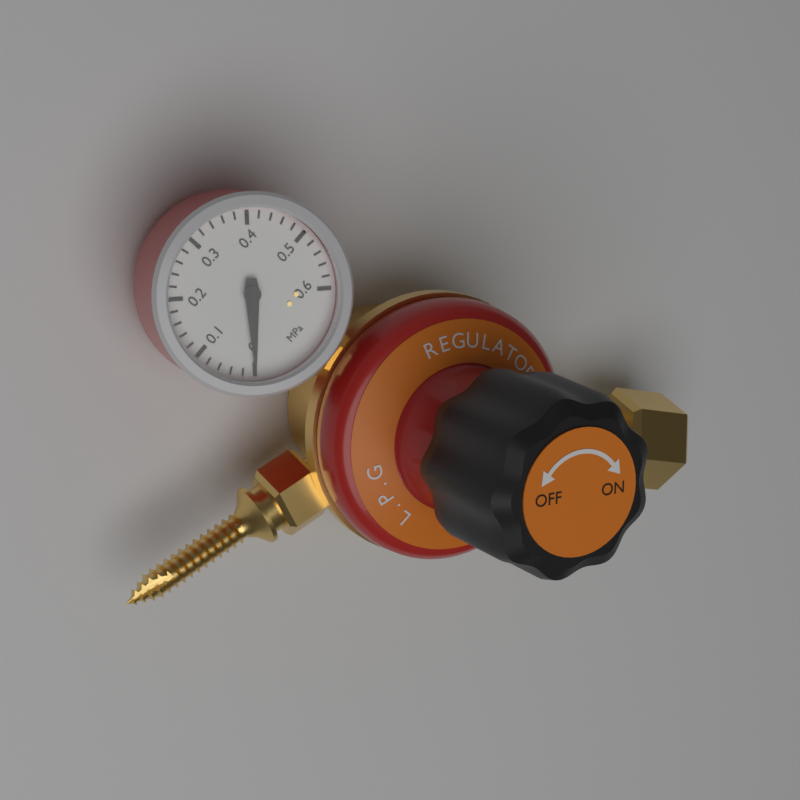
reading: 0.00 MPa
